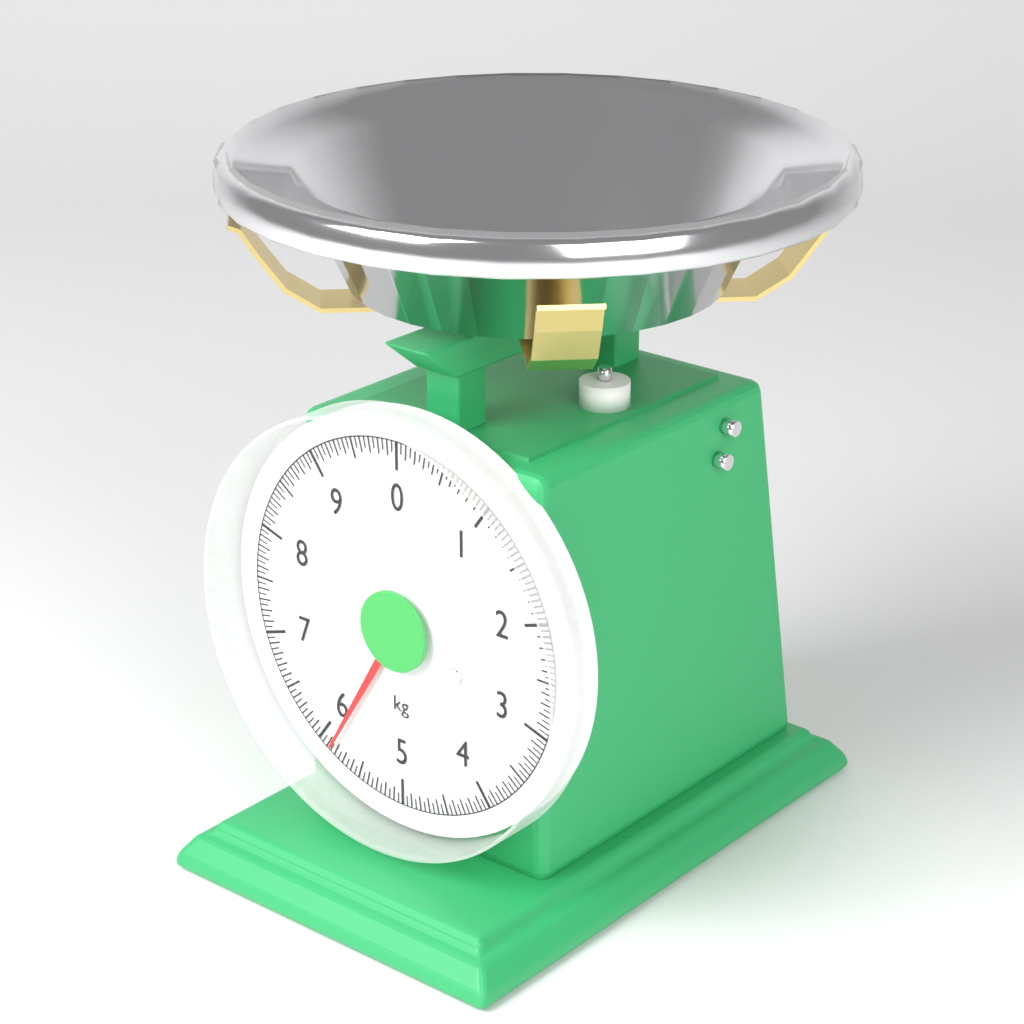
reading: 5.85 kg
